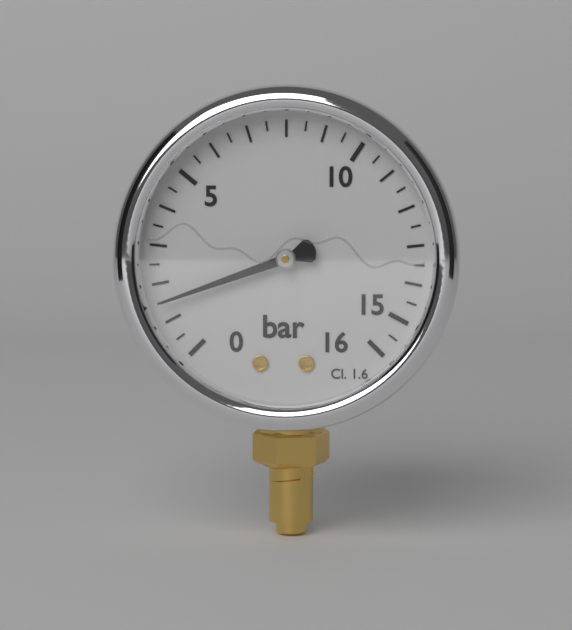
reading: 1.5 bar
